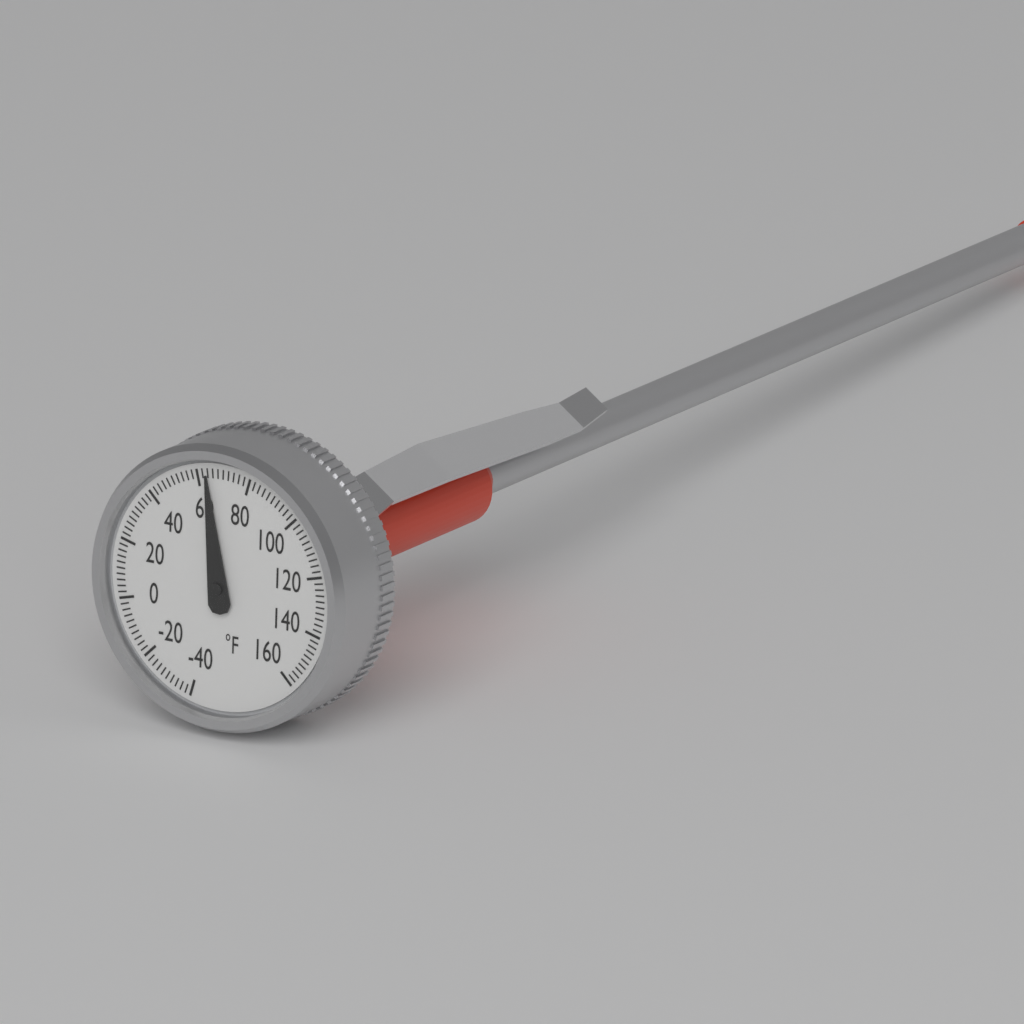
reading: 64 °F
